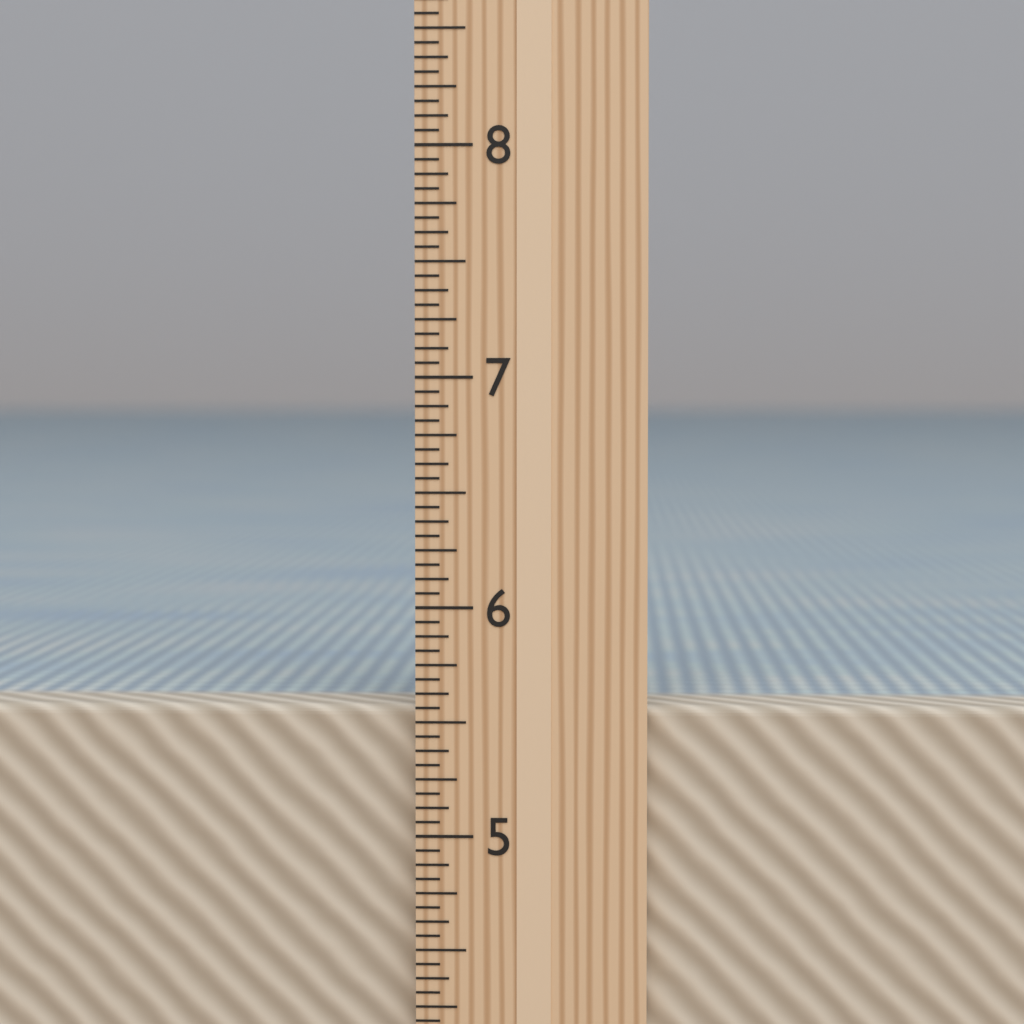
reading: 5.5625 in
